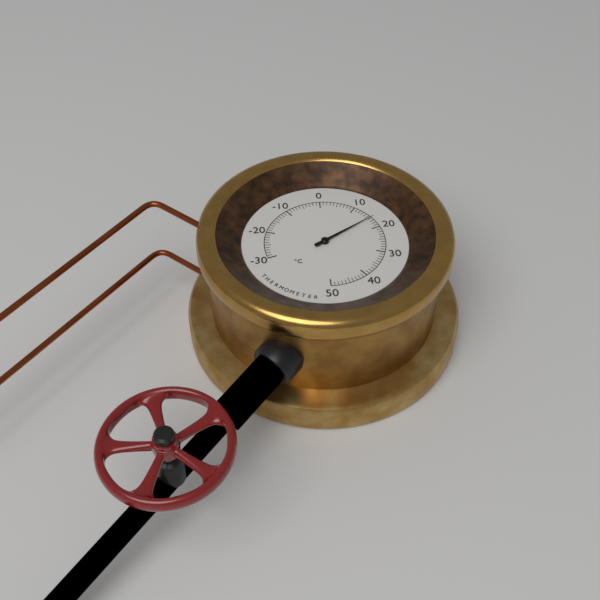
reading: 16 °C
